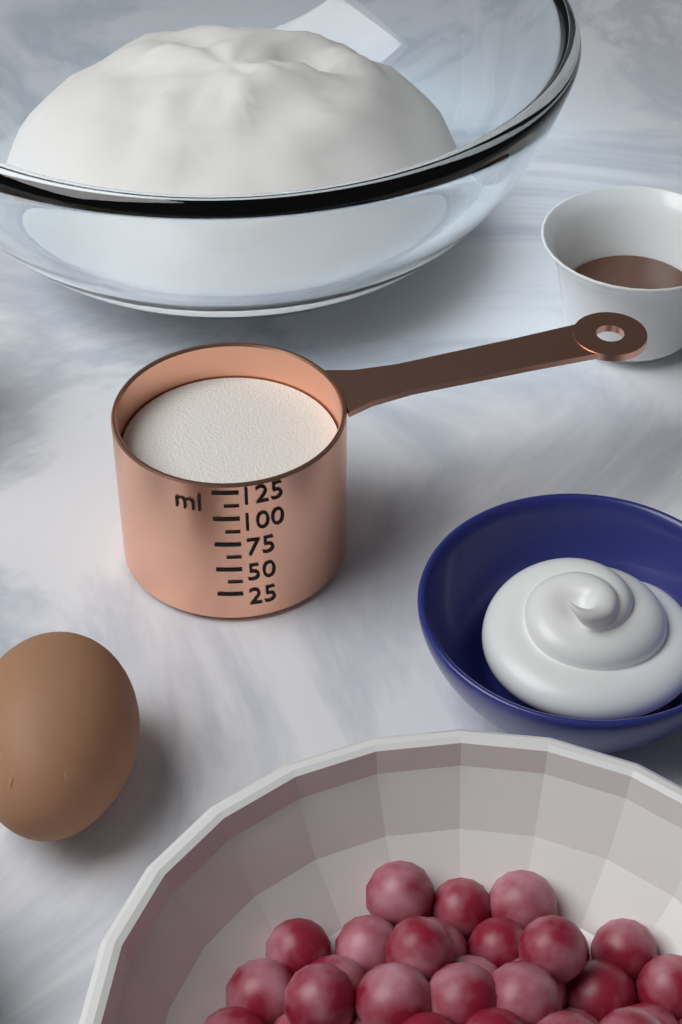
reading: 100.0 ml
